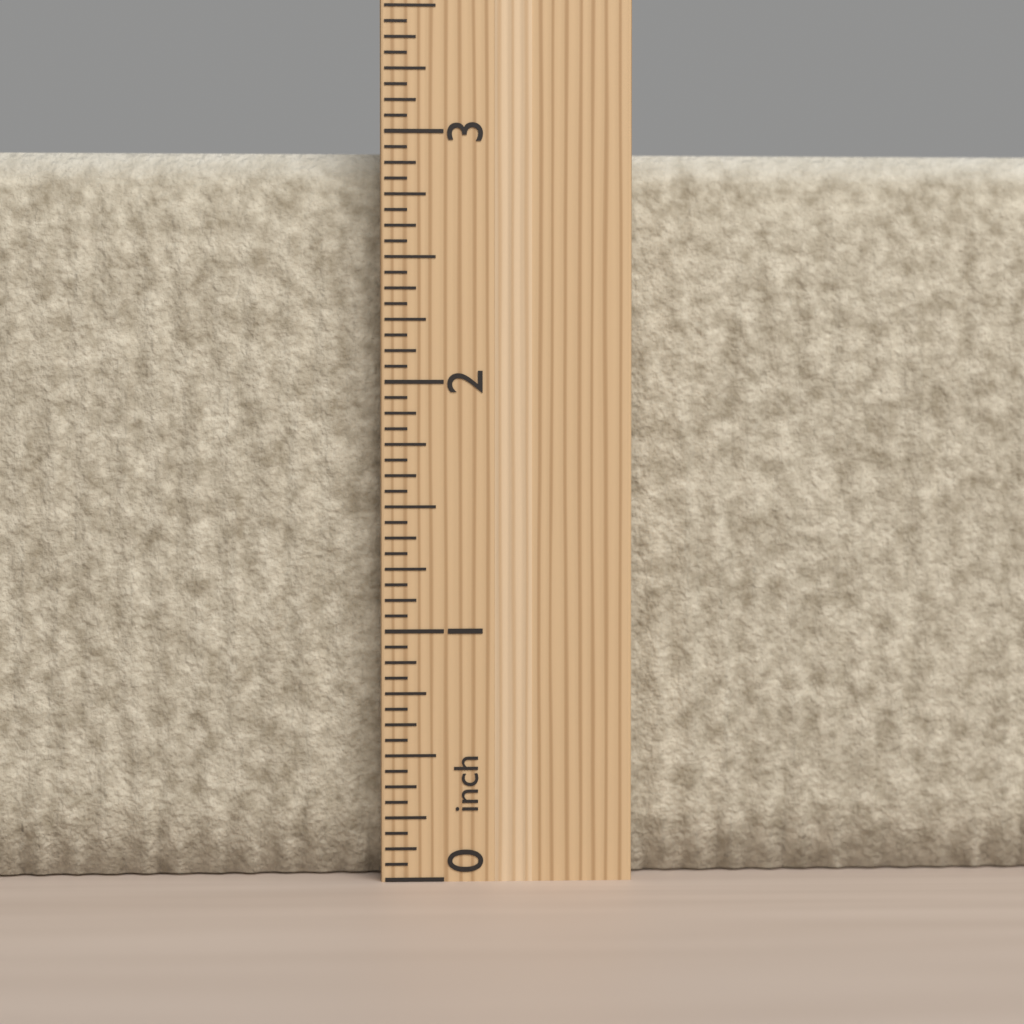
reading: 2.9375 inch
